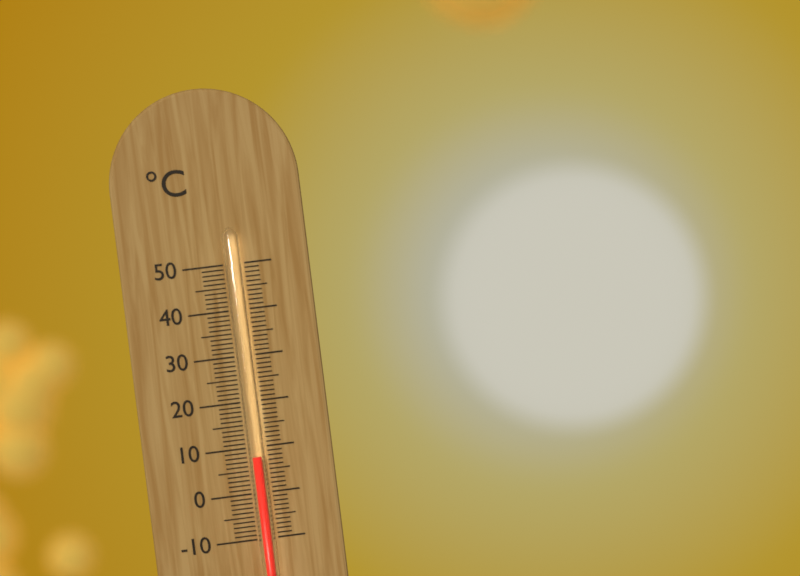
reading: 8 °C
